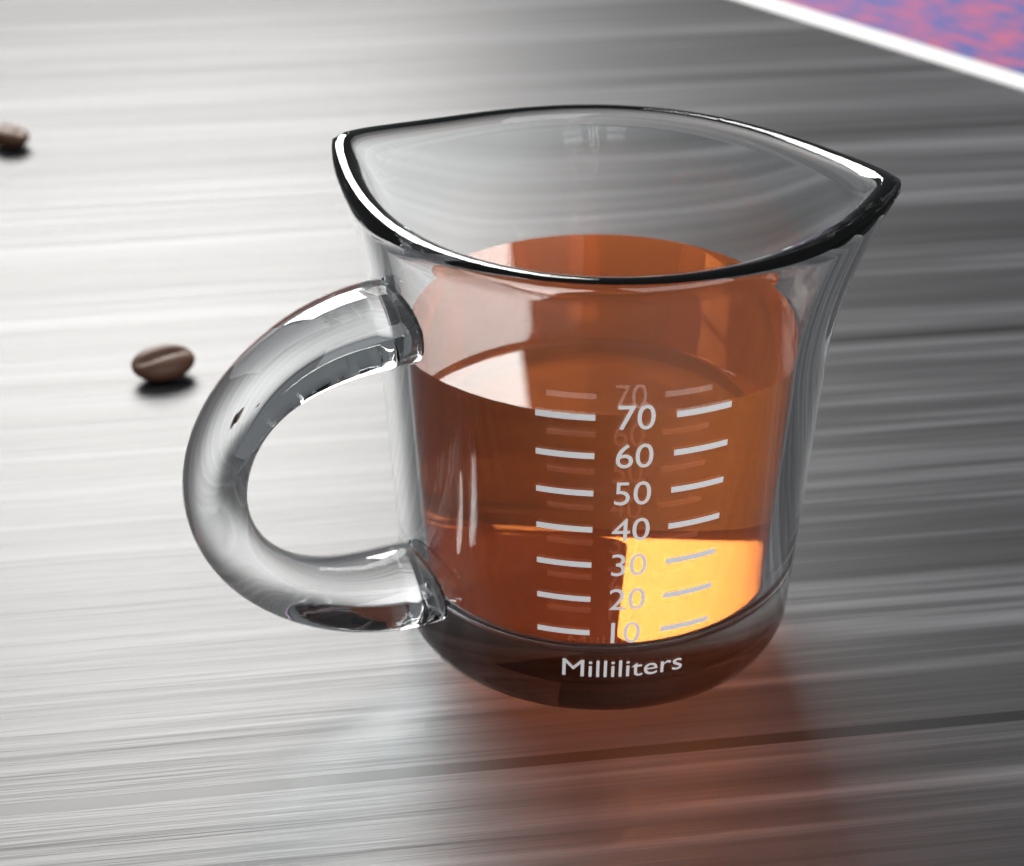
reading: 68 ml
